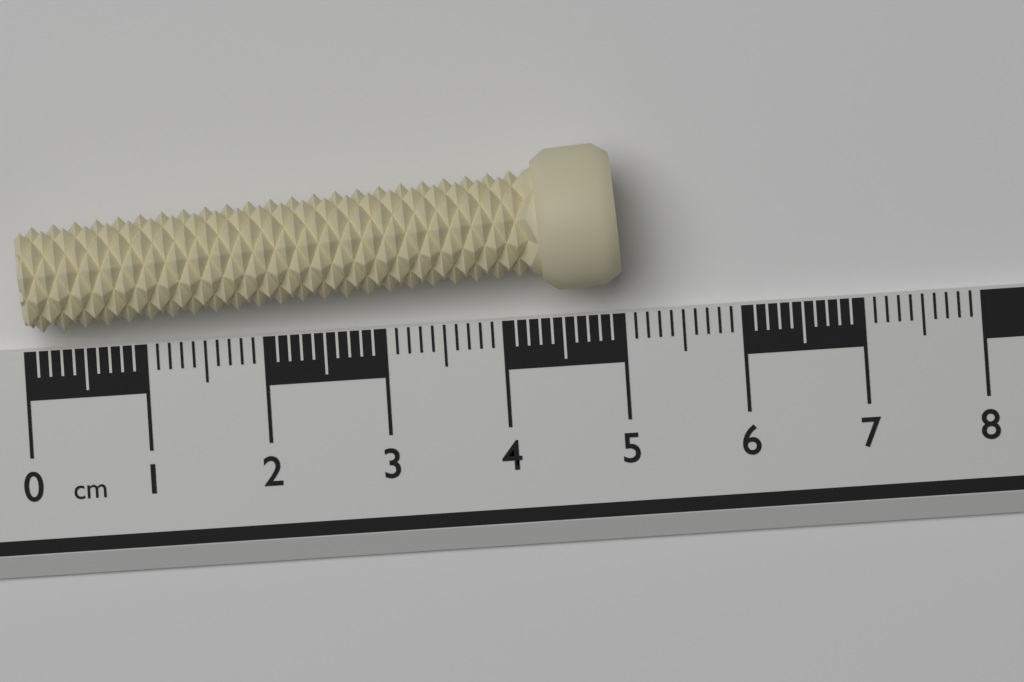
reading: 5.0 cm
